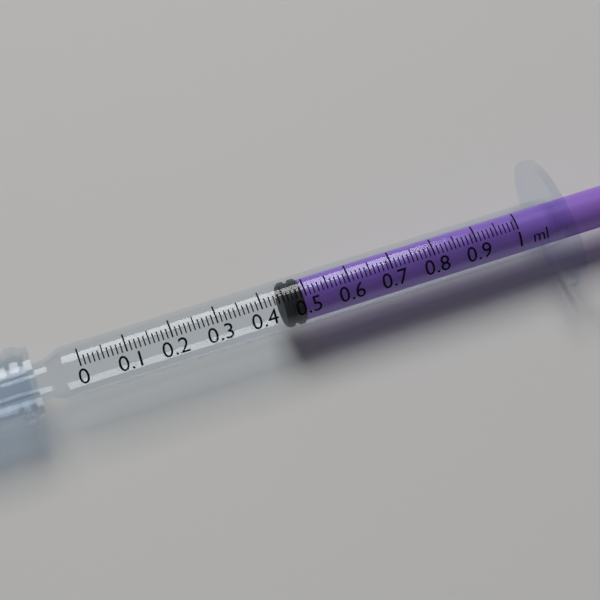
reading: 0.45 ml
